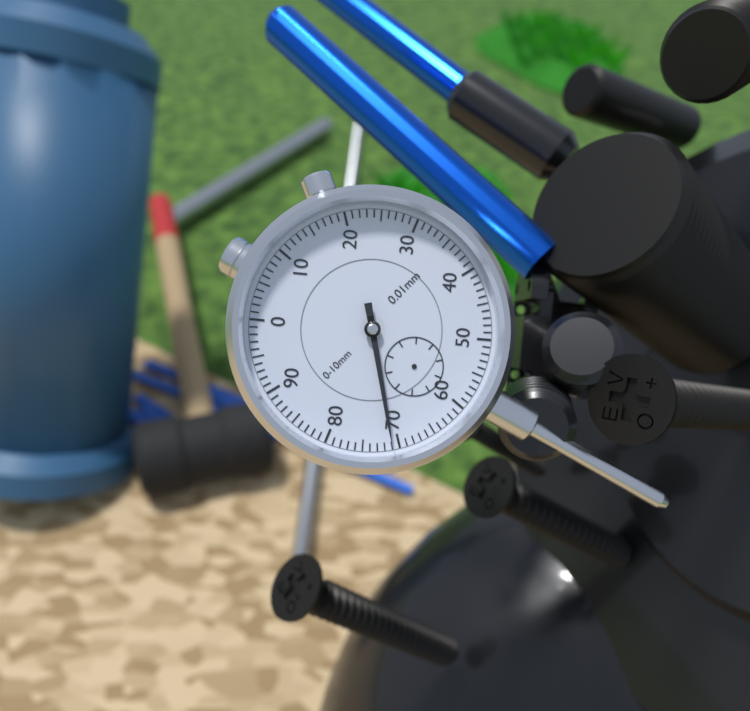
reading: 0.71 mm
